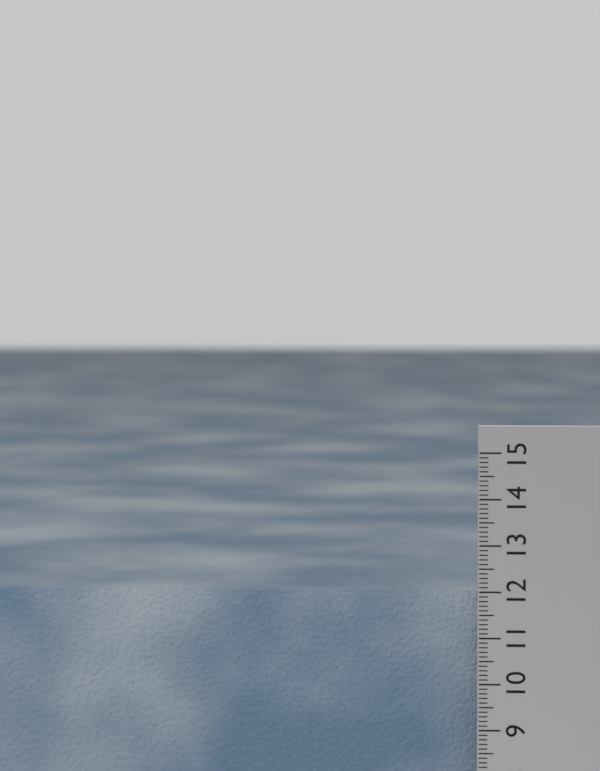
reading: 12.4 cm
